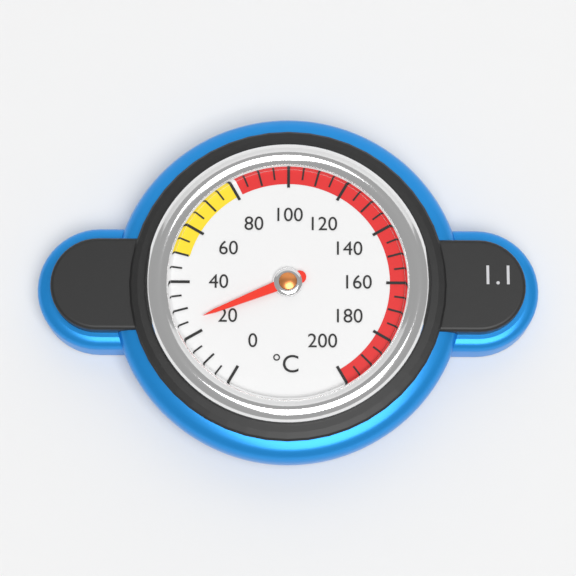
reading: 25 °C
